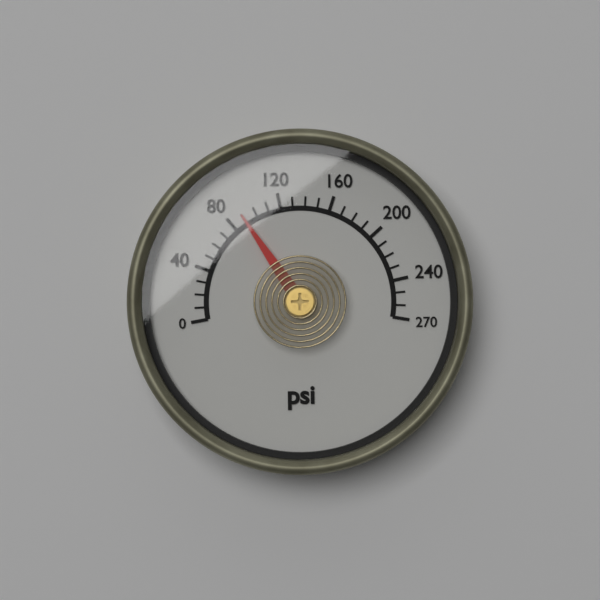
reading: 90 psi
